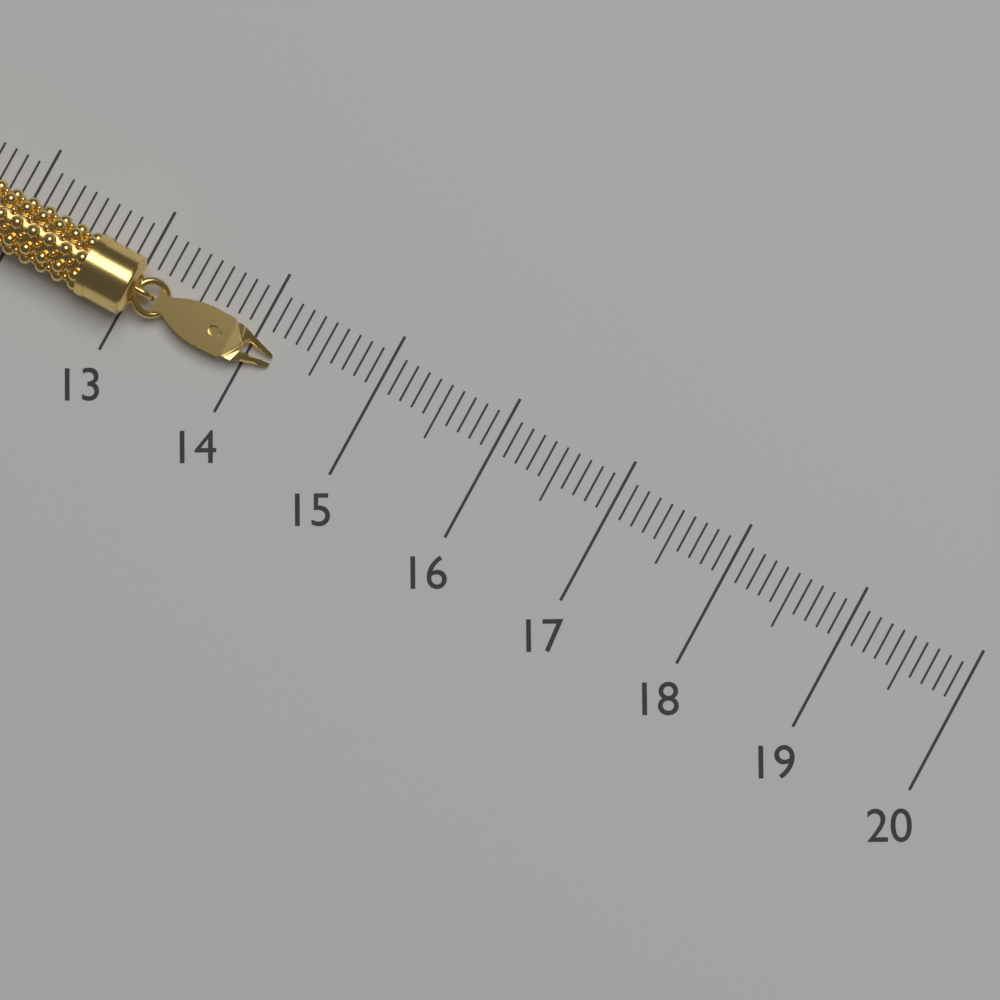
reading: 14.2 (no unit)
